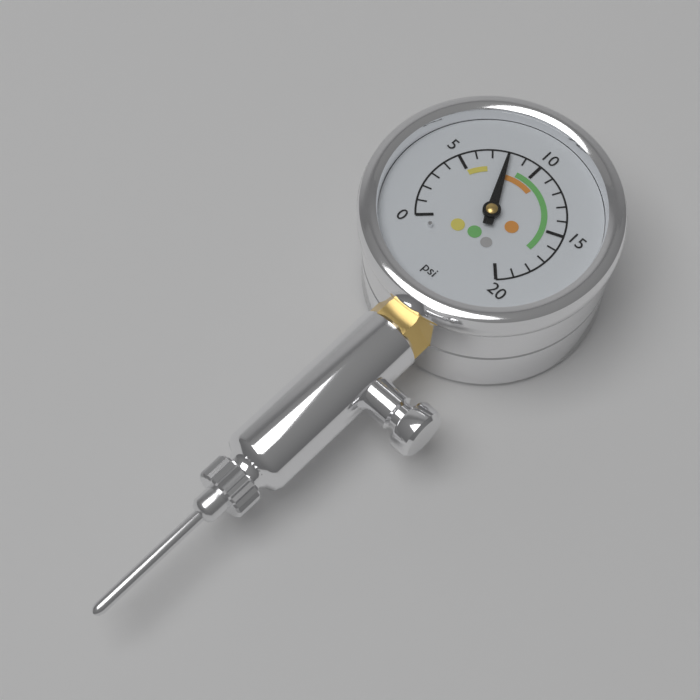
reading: 8 psi
